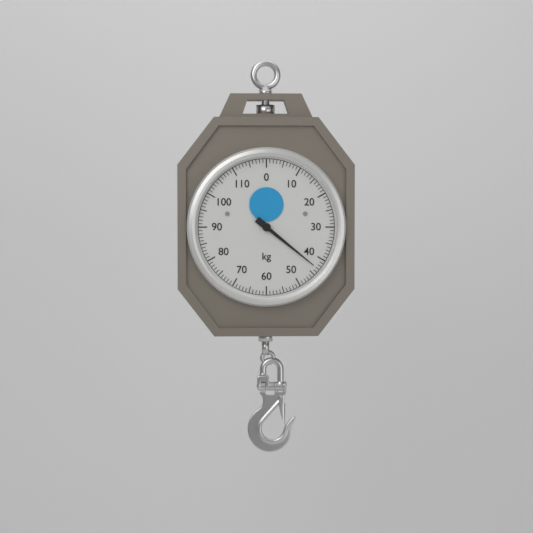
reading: 43 kg
